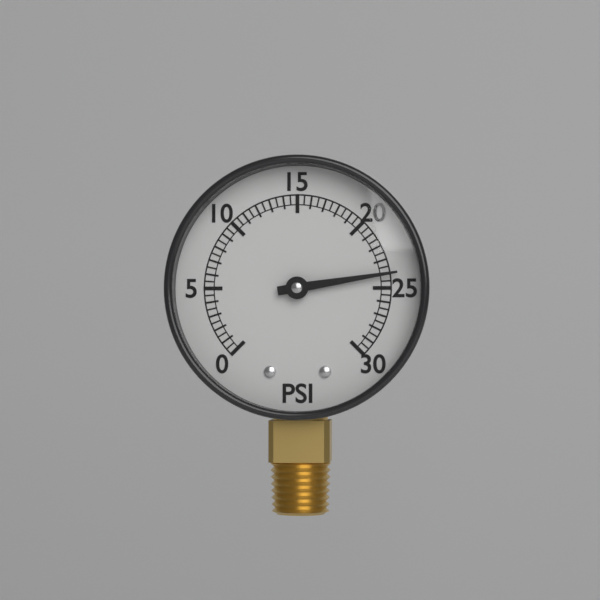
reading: 24.0 psi
